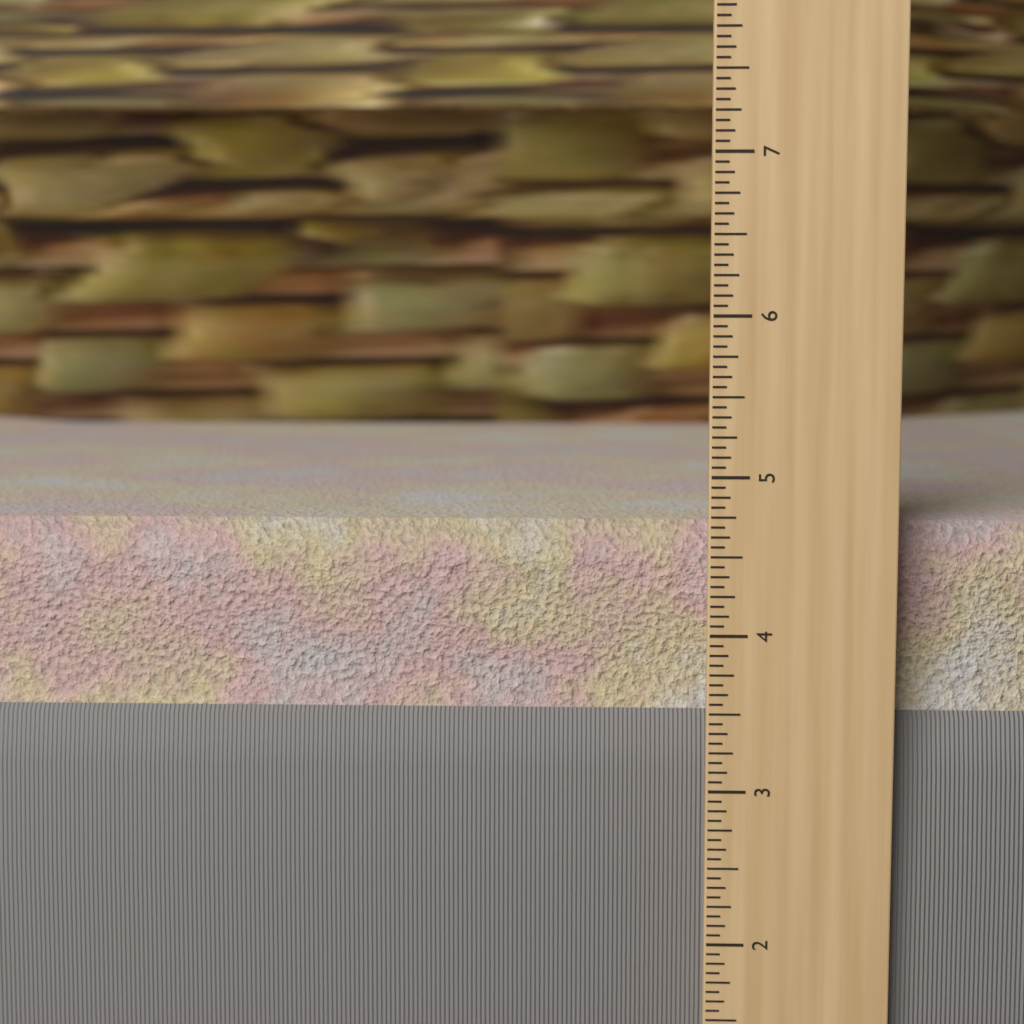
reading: 4.6875 in
